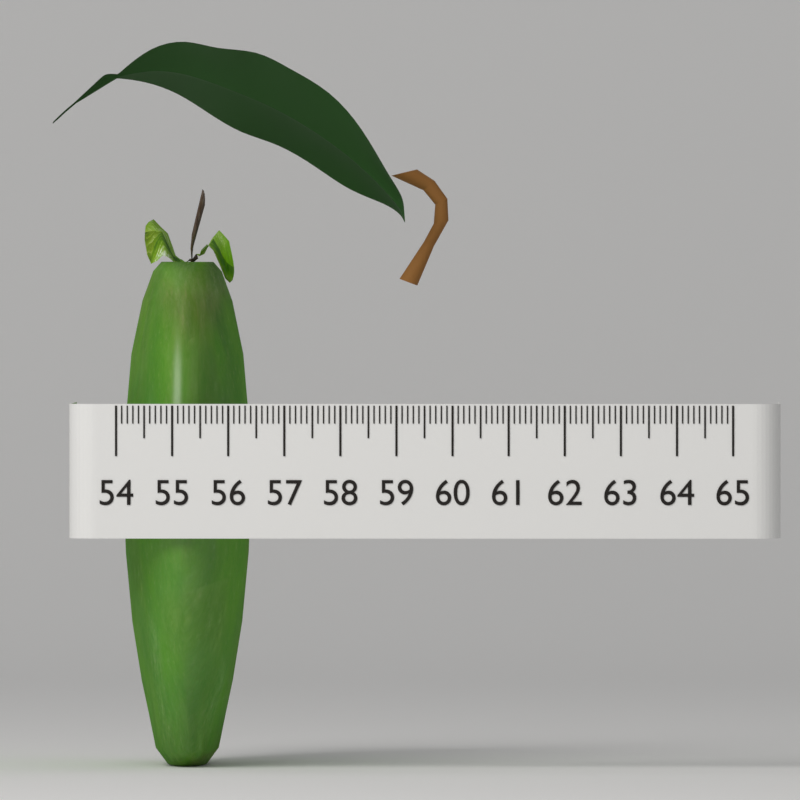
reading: 56.3 (no unit)
